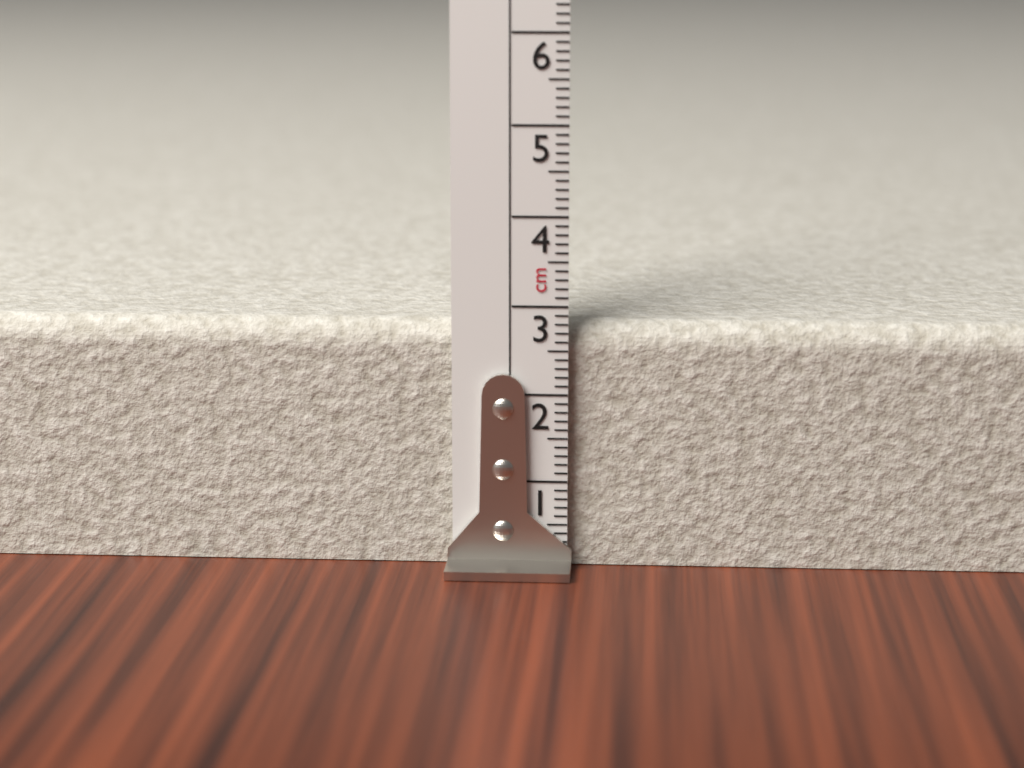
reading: 2.8 cm
